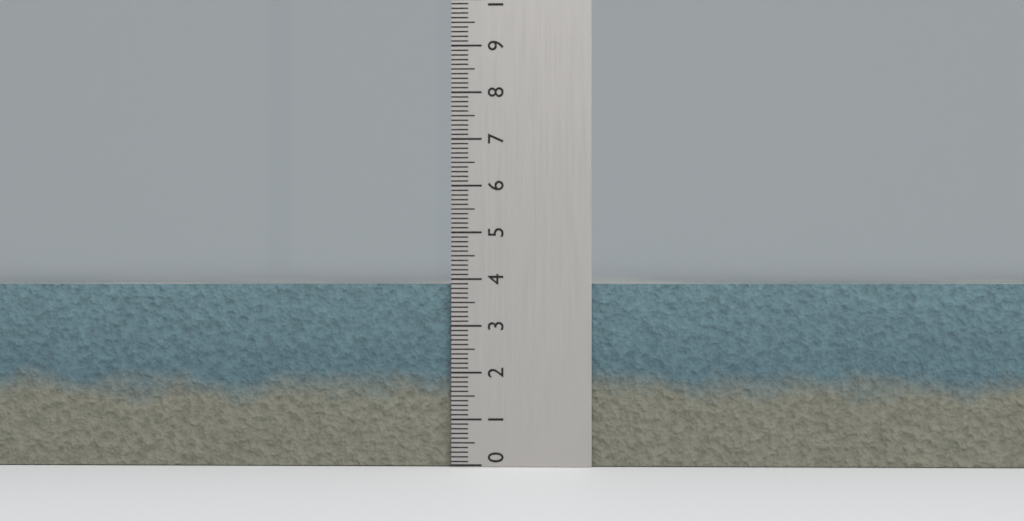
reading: 3.9 (no unit)
